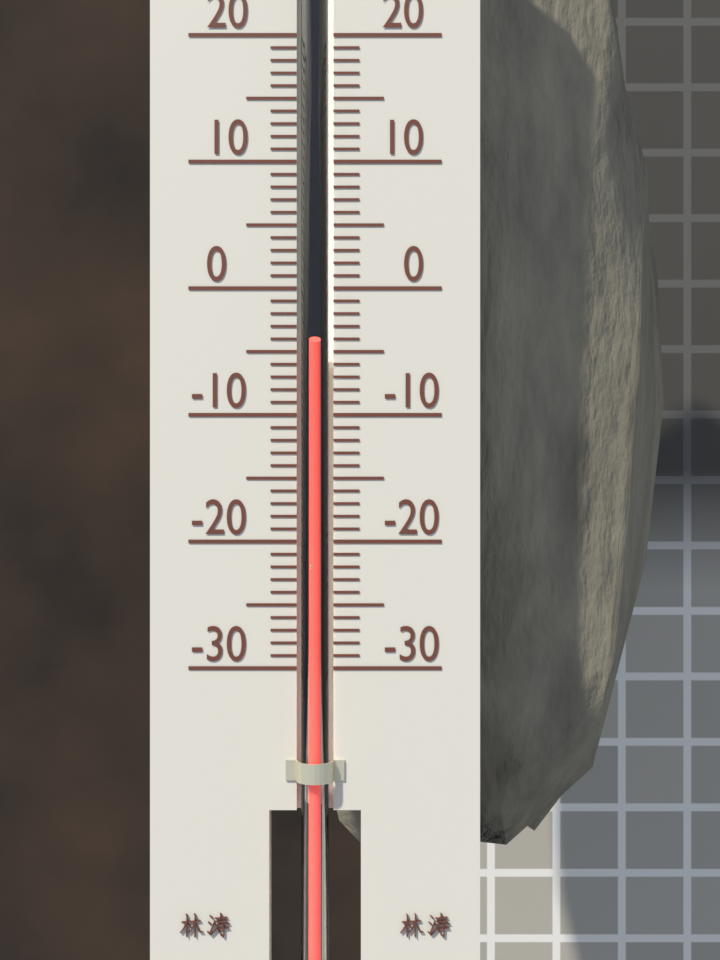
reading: -4.5 (no unit)
